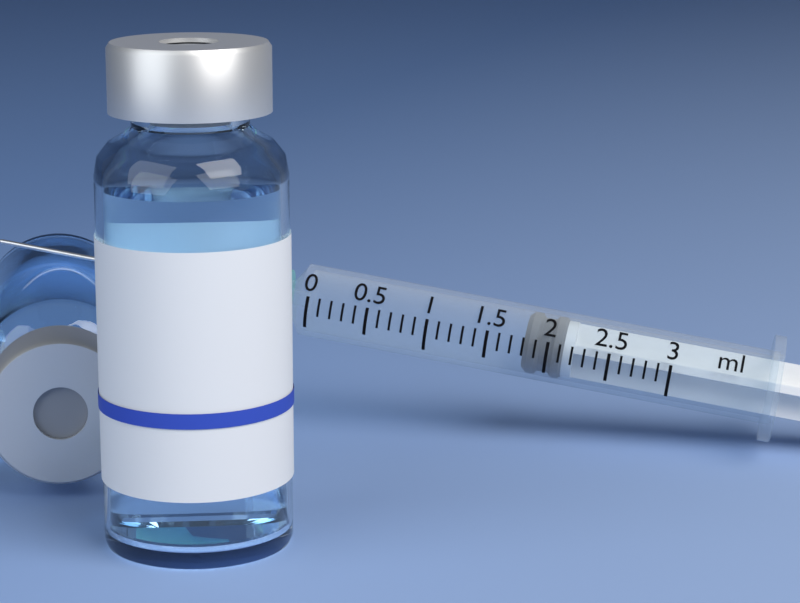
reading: 1.8 ml
